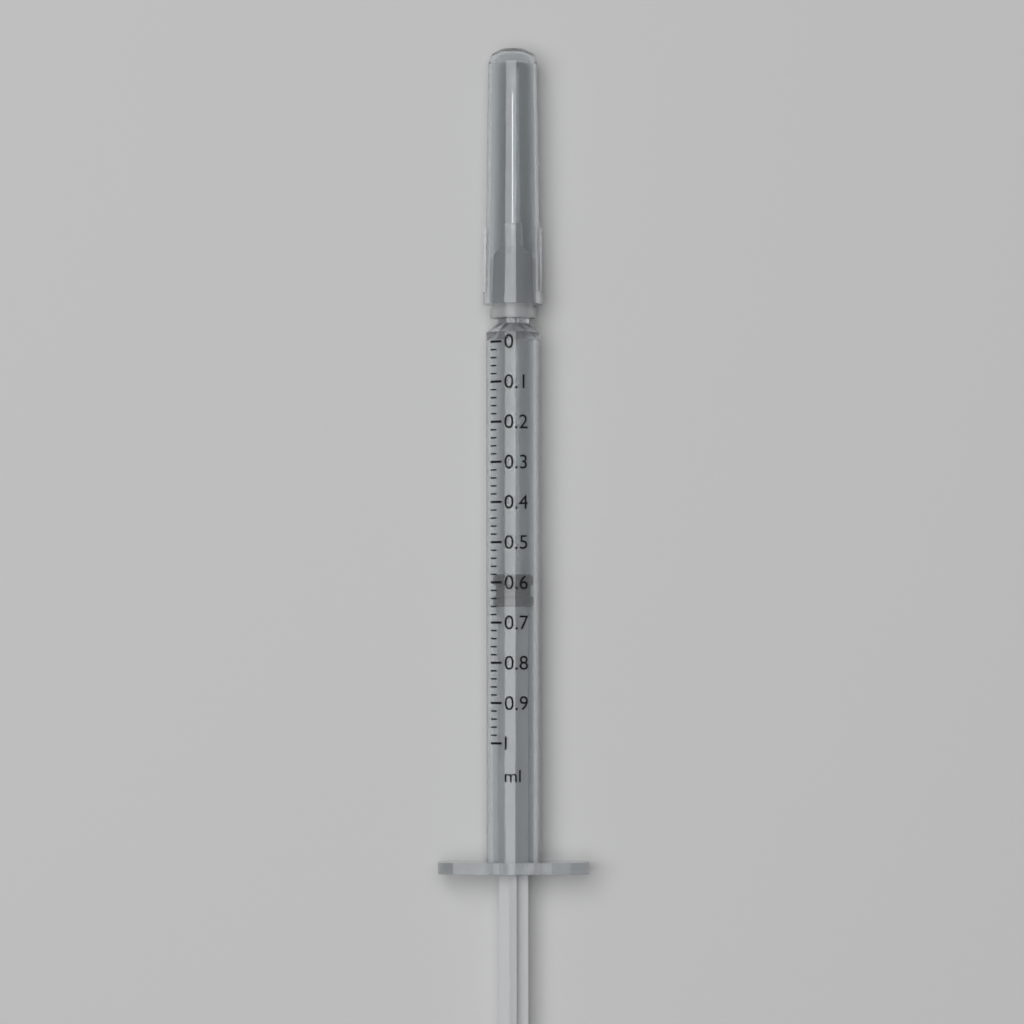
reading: 0.58 ml
